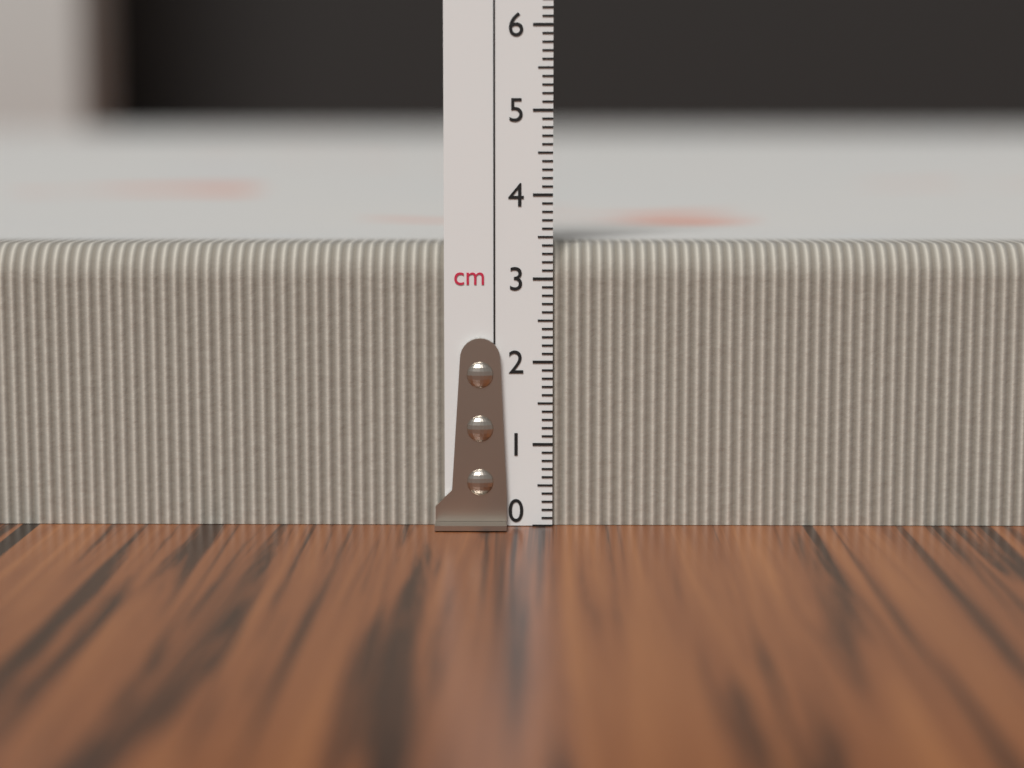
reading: 3.4 cm
